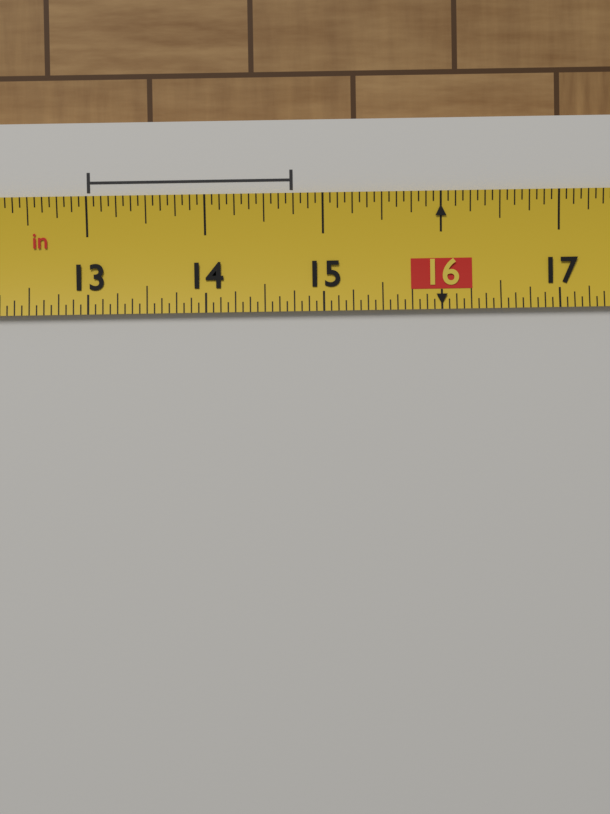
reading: 14.7500 in
